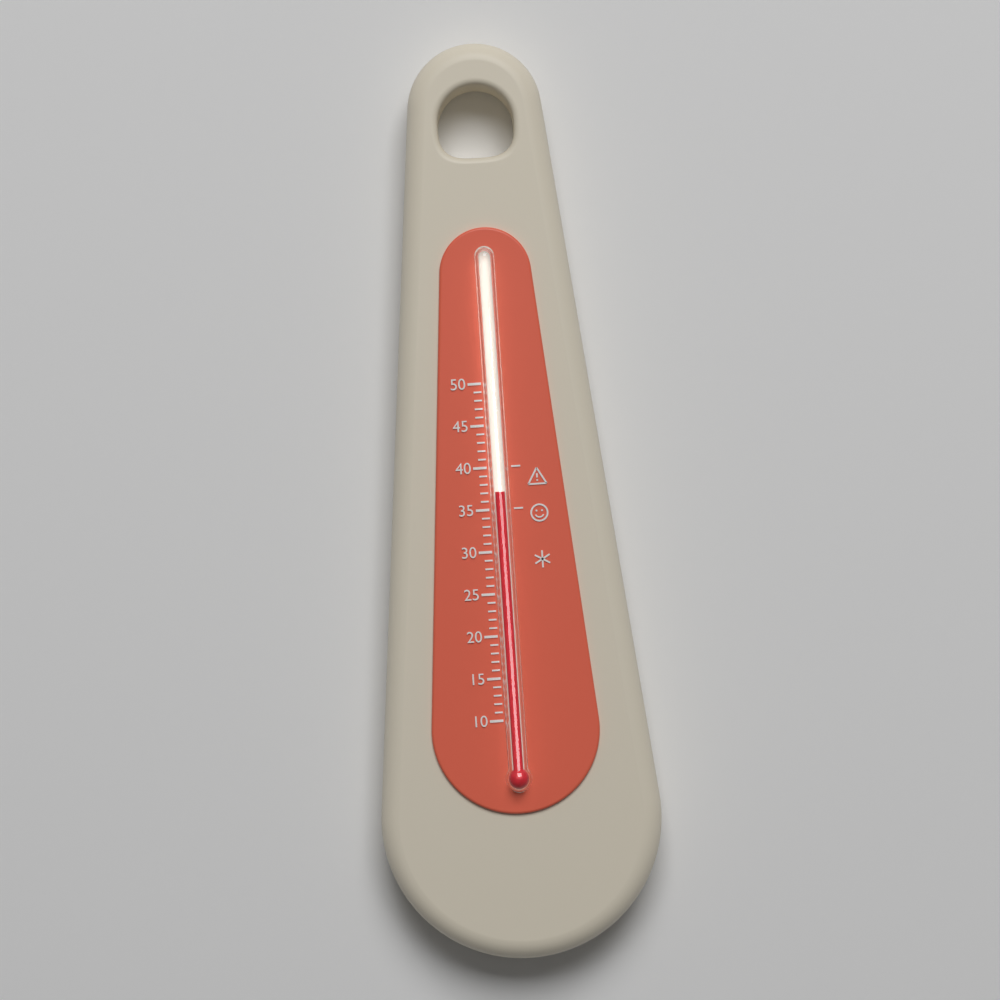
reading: 37 (no unit)
